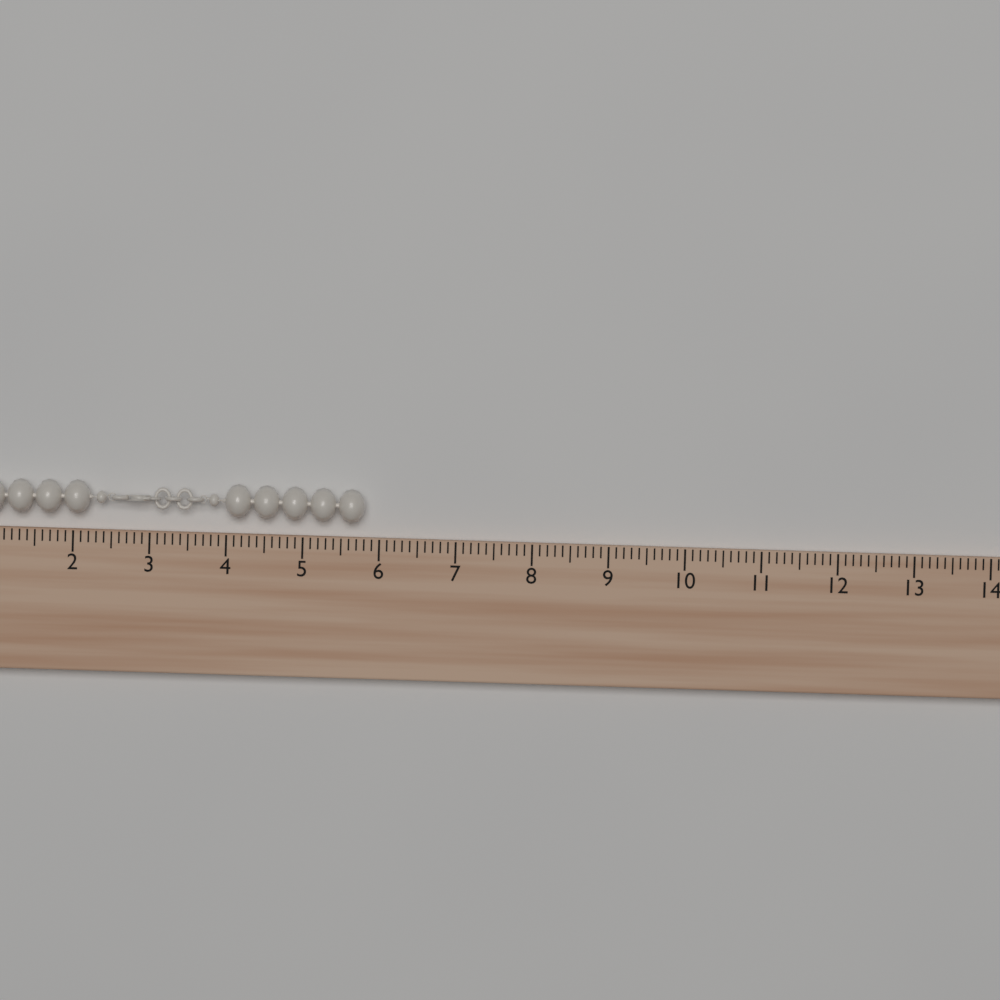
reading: 5.8 (no unit)
